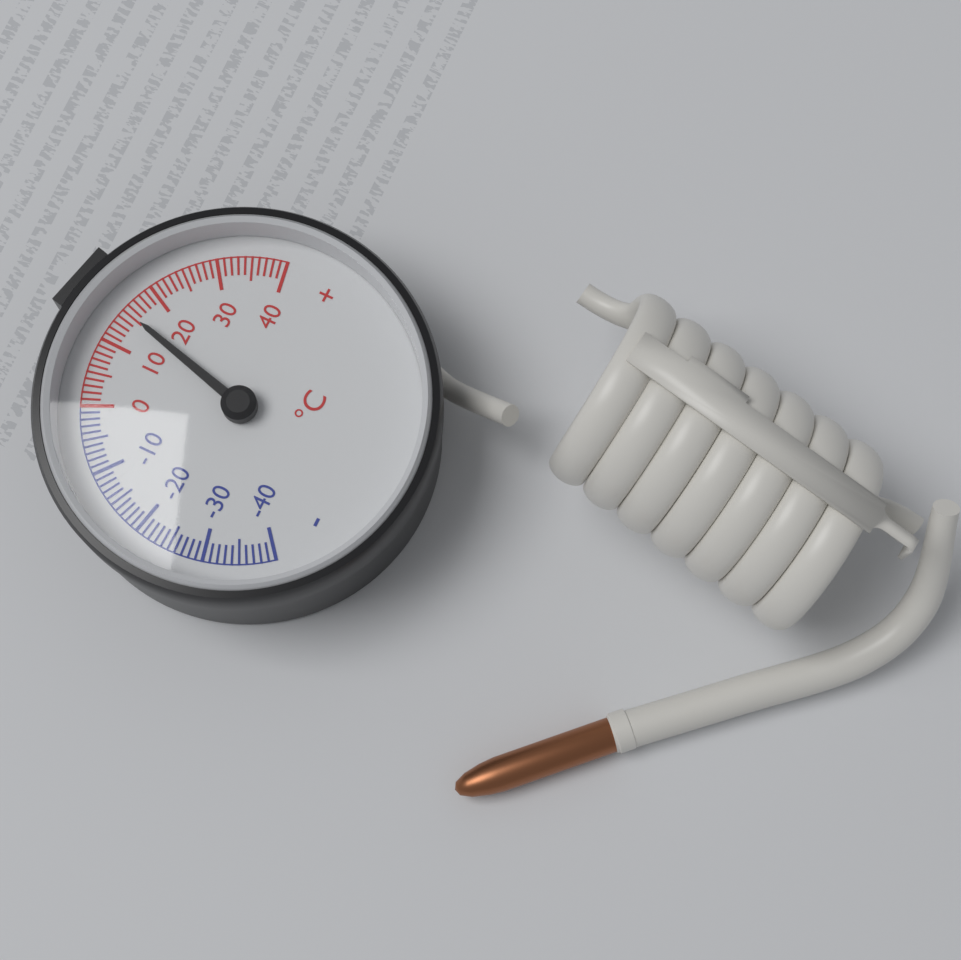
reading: 15 °C
